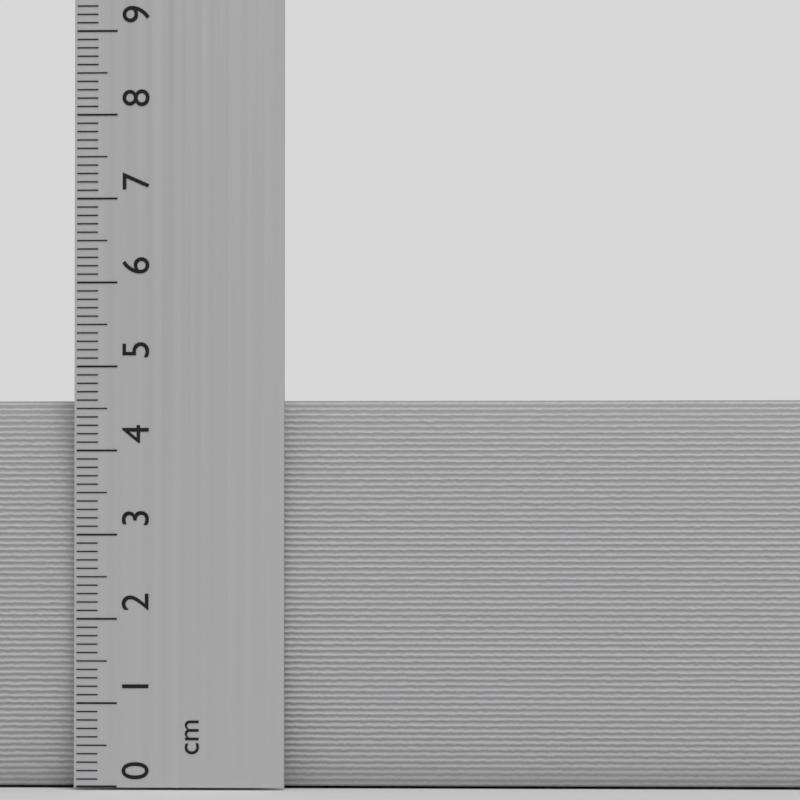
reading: 4.6 cm
